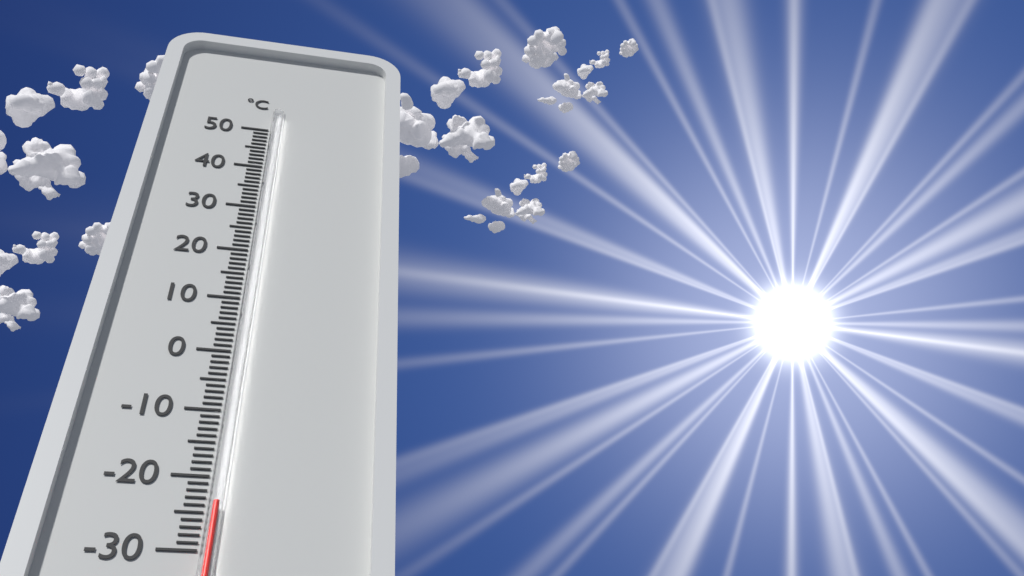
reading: -24 °C
